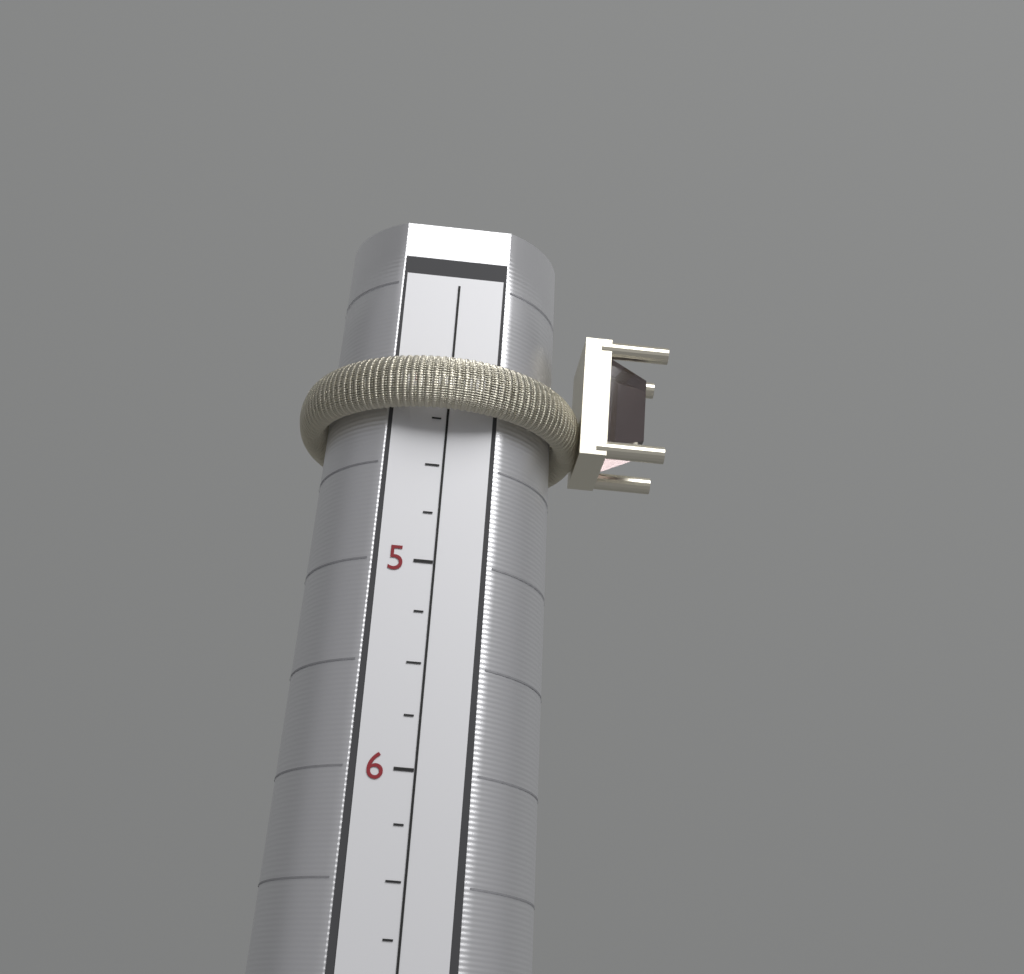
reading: 4.25 (no unit)
